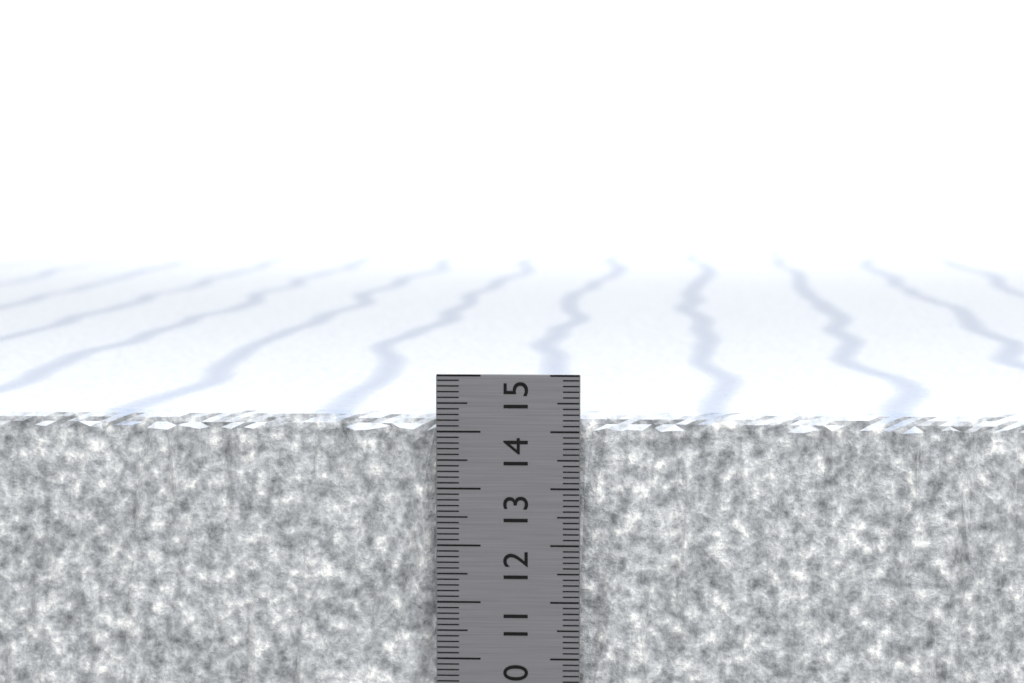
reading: 14.3 cm
